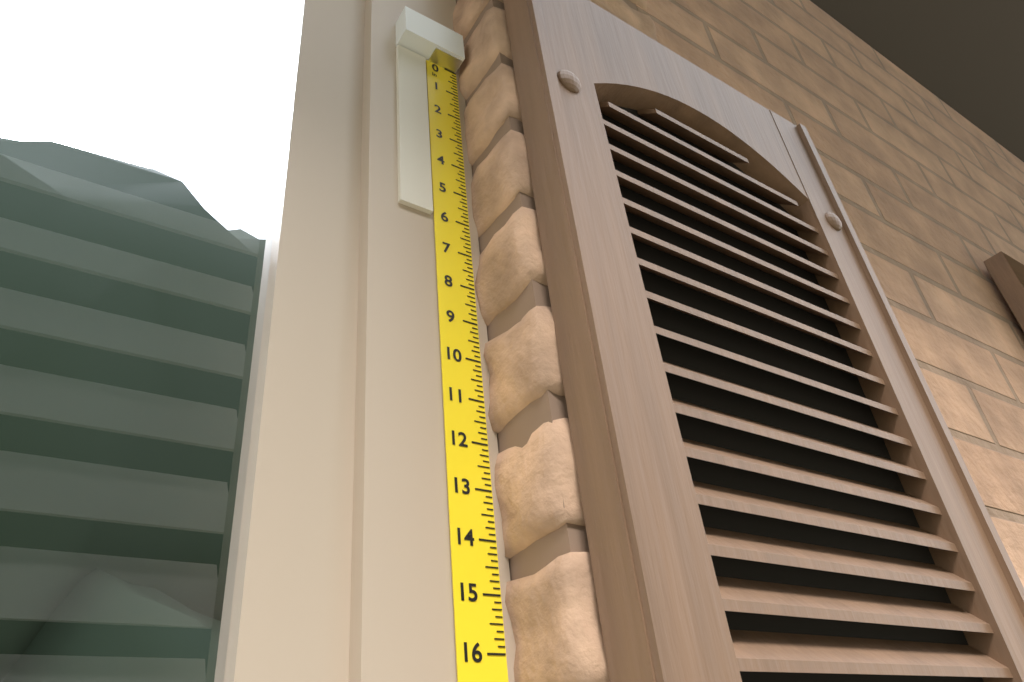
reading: 6.000 in
